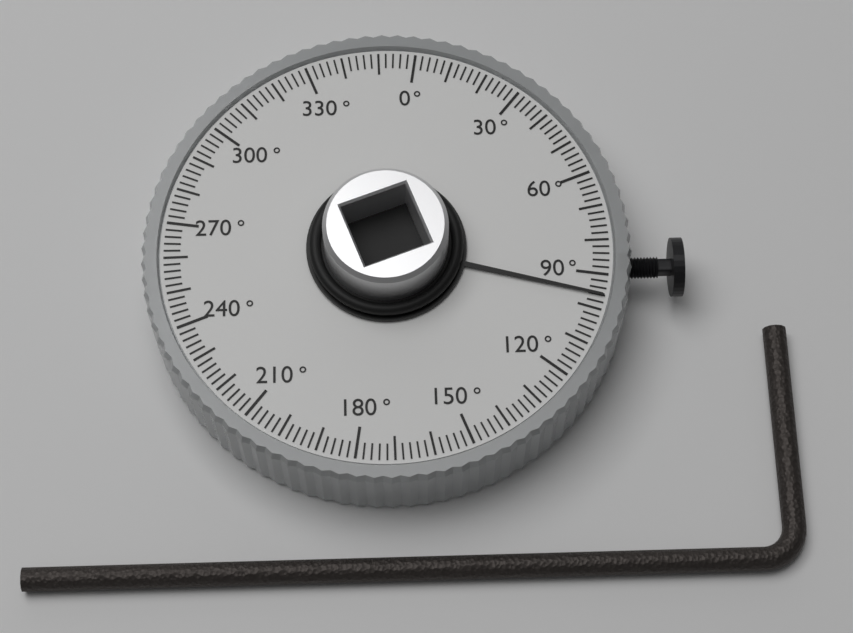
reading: 96 °
